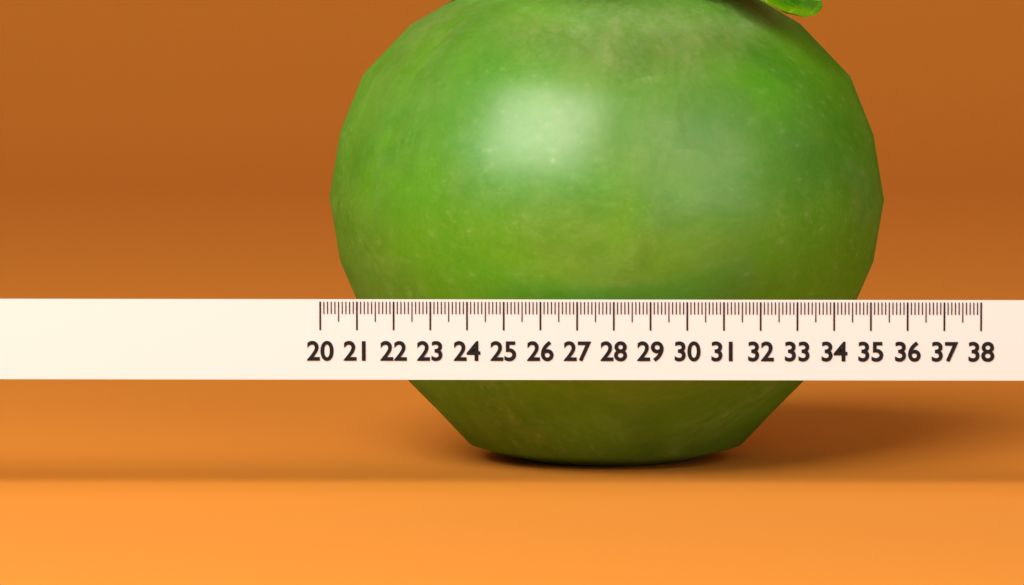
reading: 35.5 (no unit)
